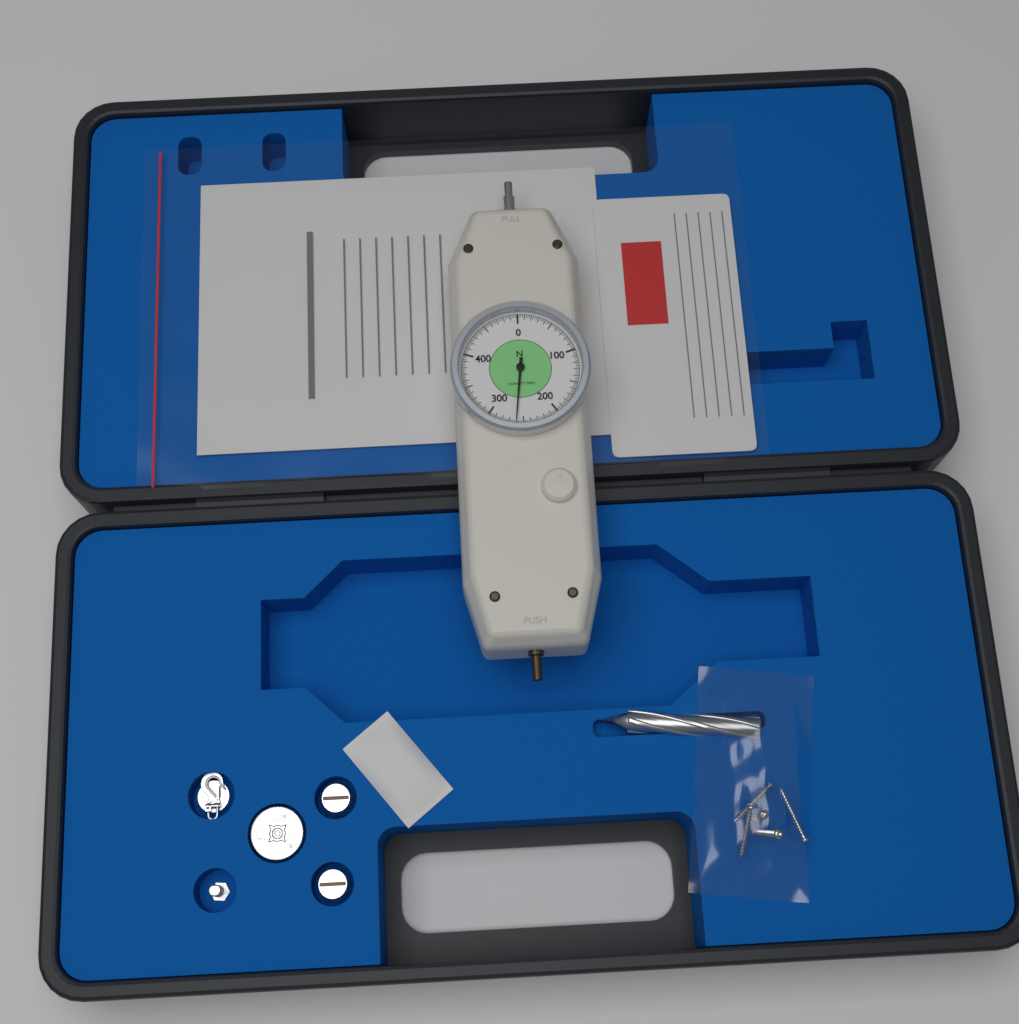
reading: 260.0 N
